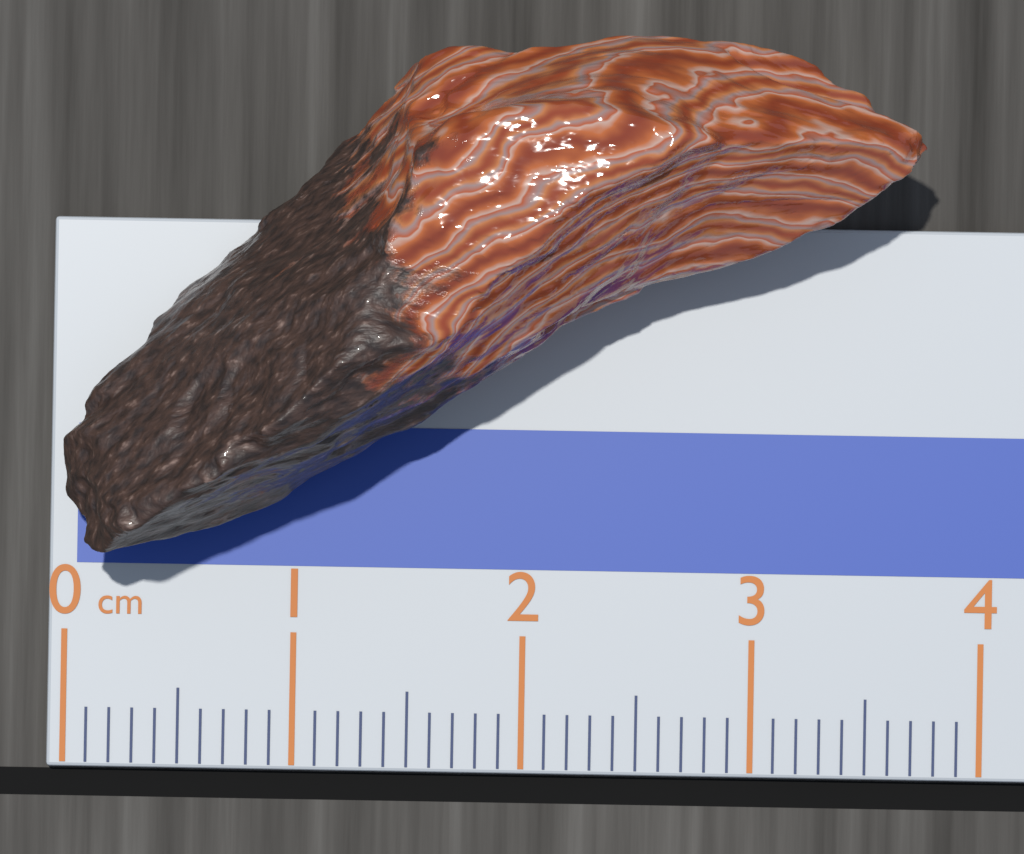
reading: 3.7 cm
